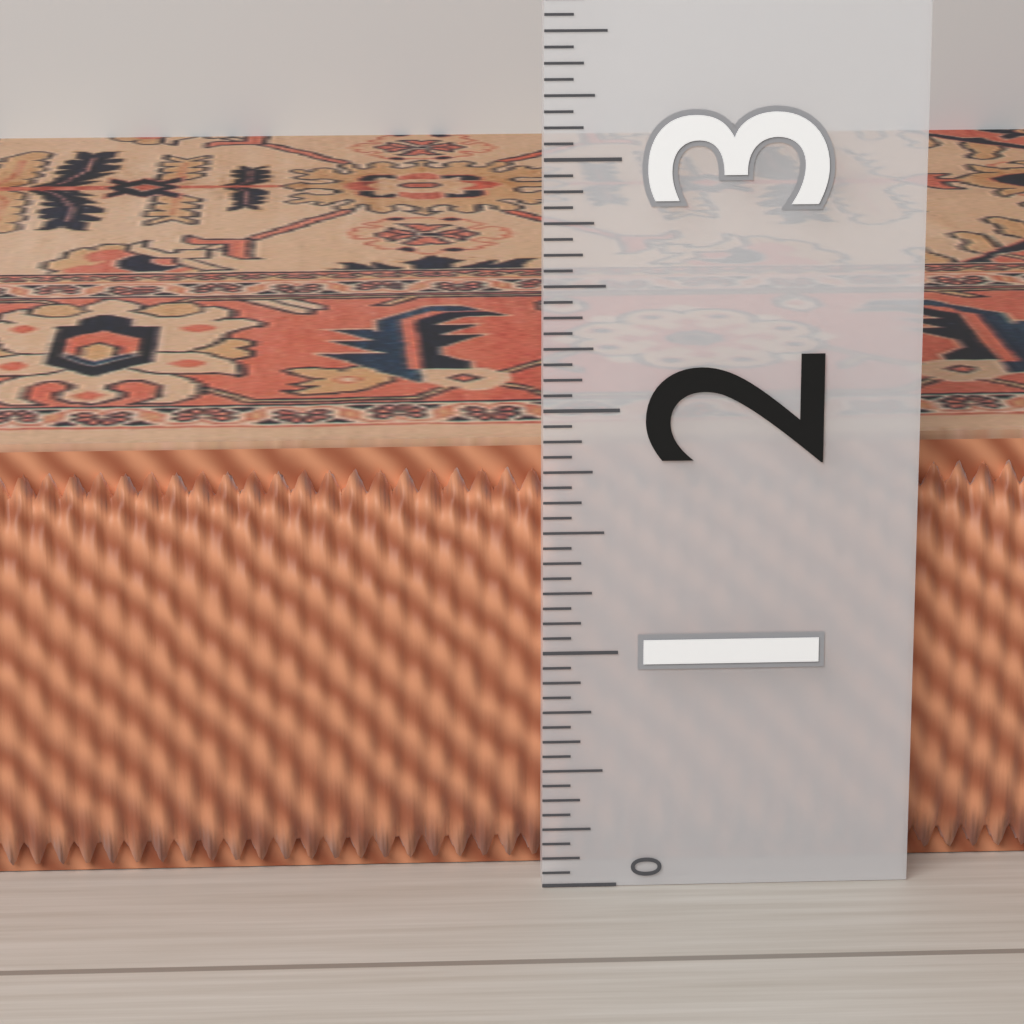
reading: 1.8125 (no unit)
